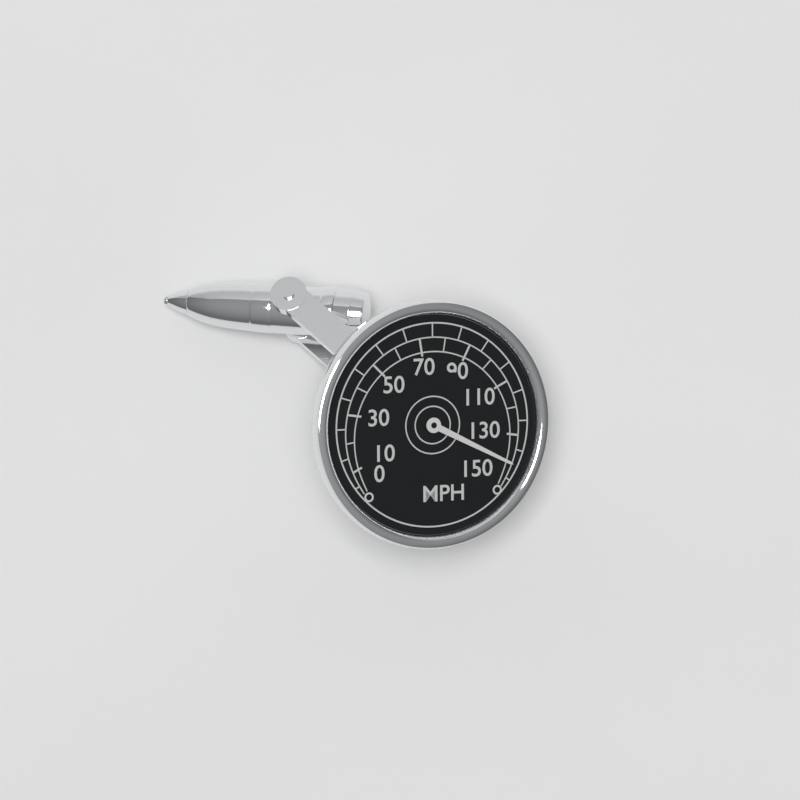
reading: 140 MPH
